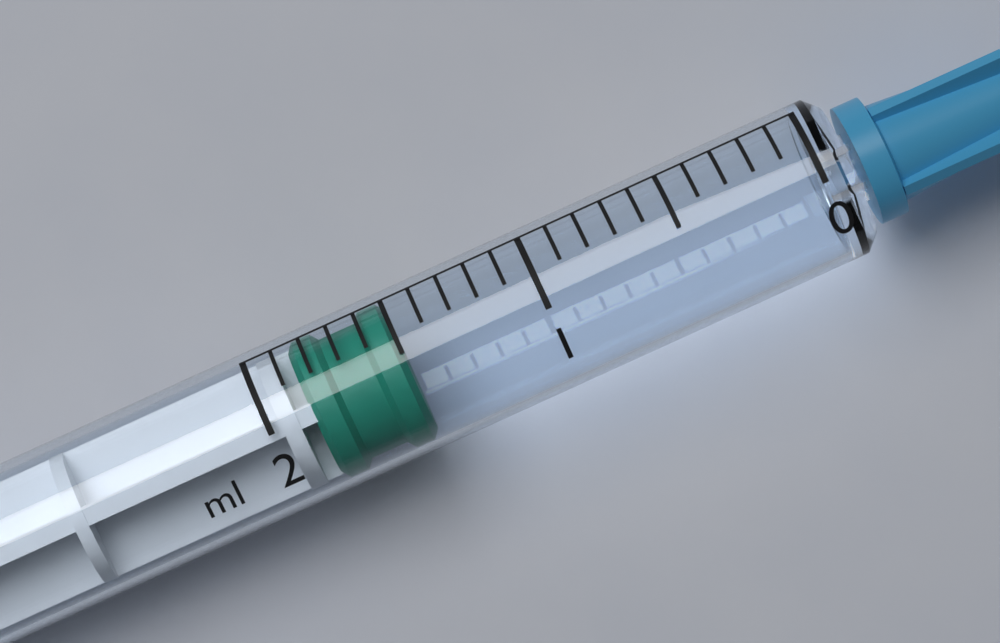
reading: 1.5 ml
